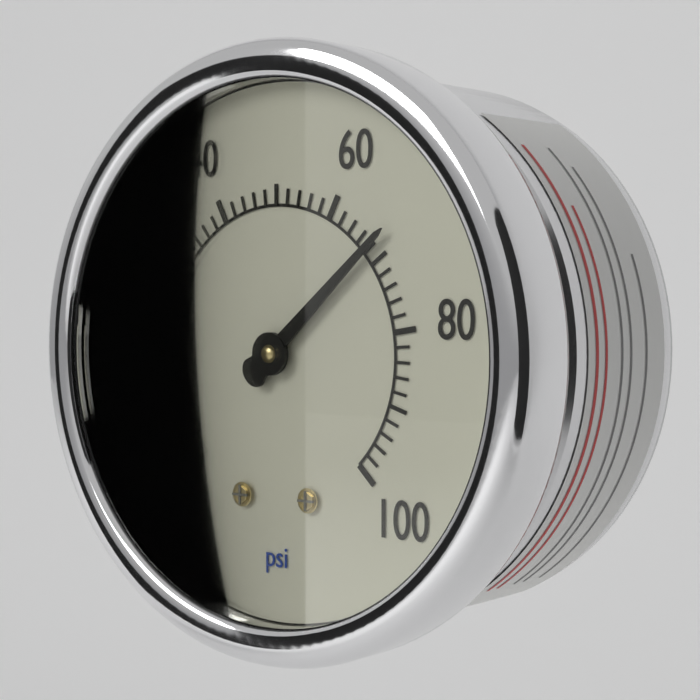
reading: 68 psi
